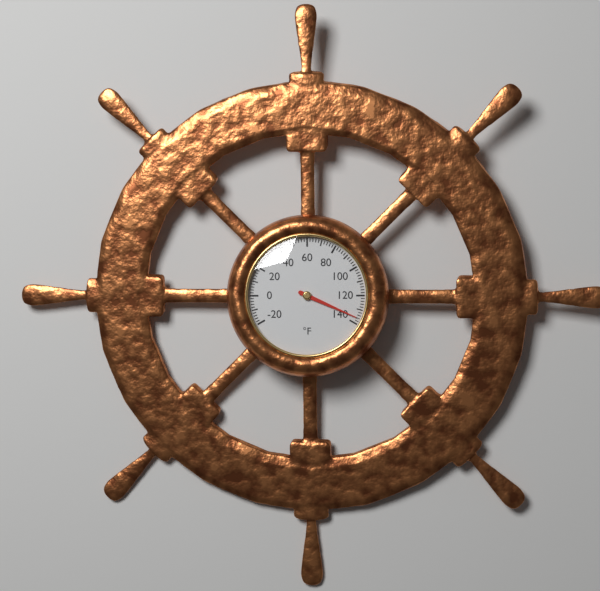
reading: 136 °F
